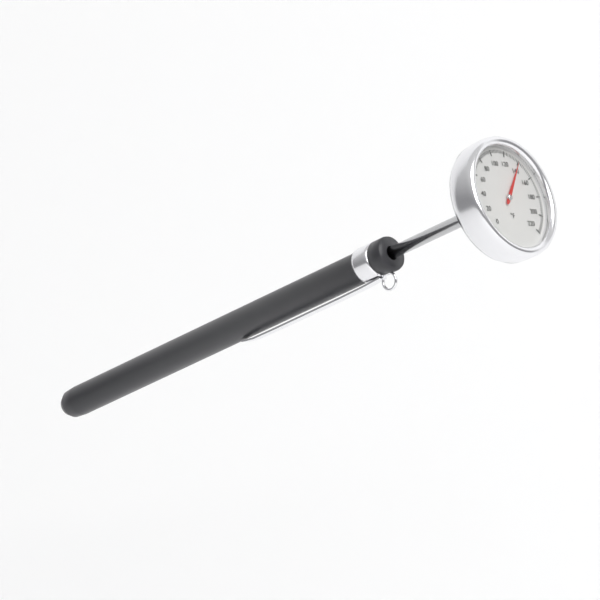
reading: 140 °F
